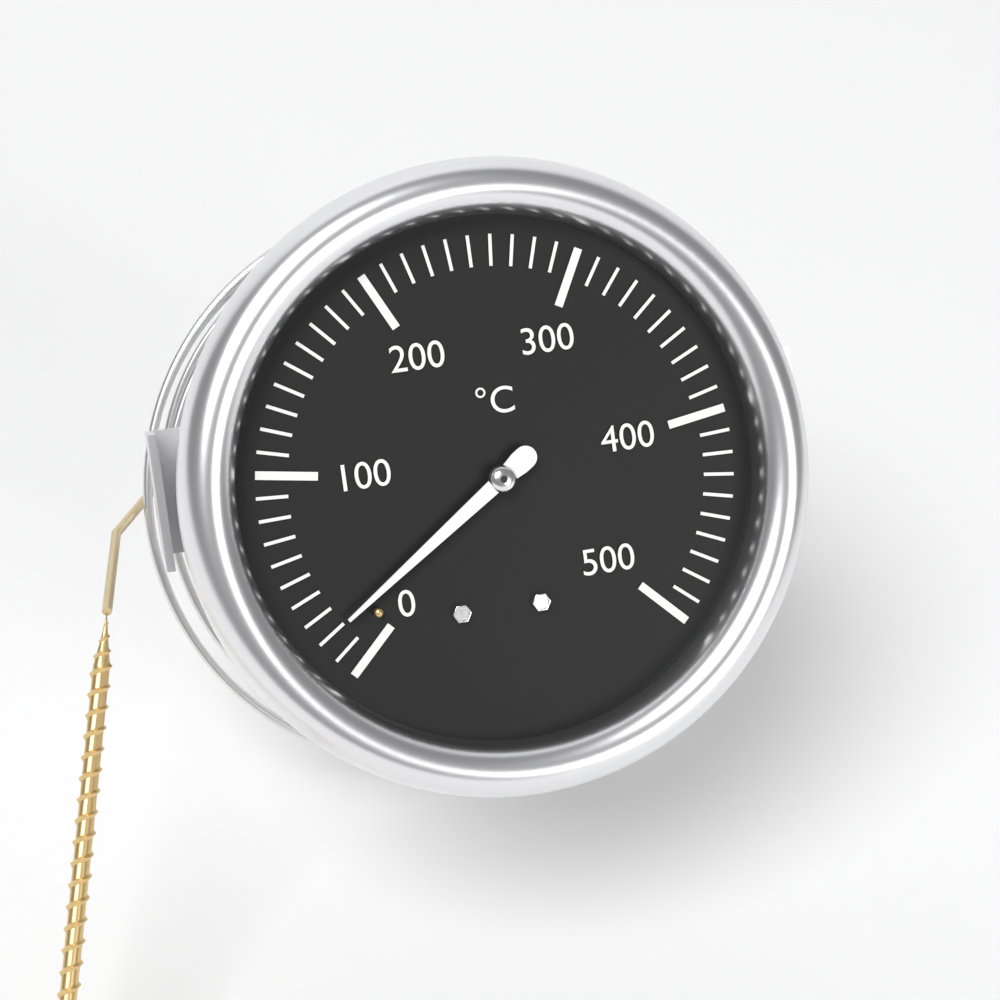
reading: 20 °C
